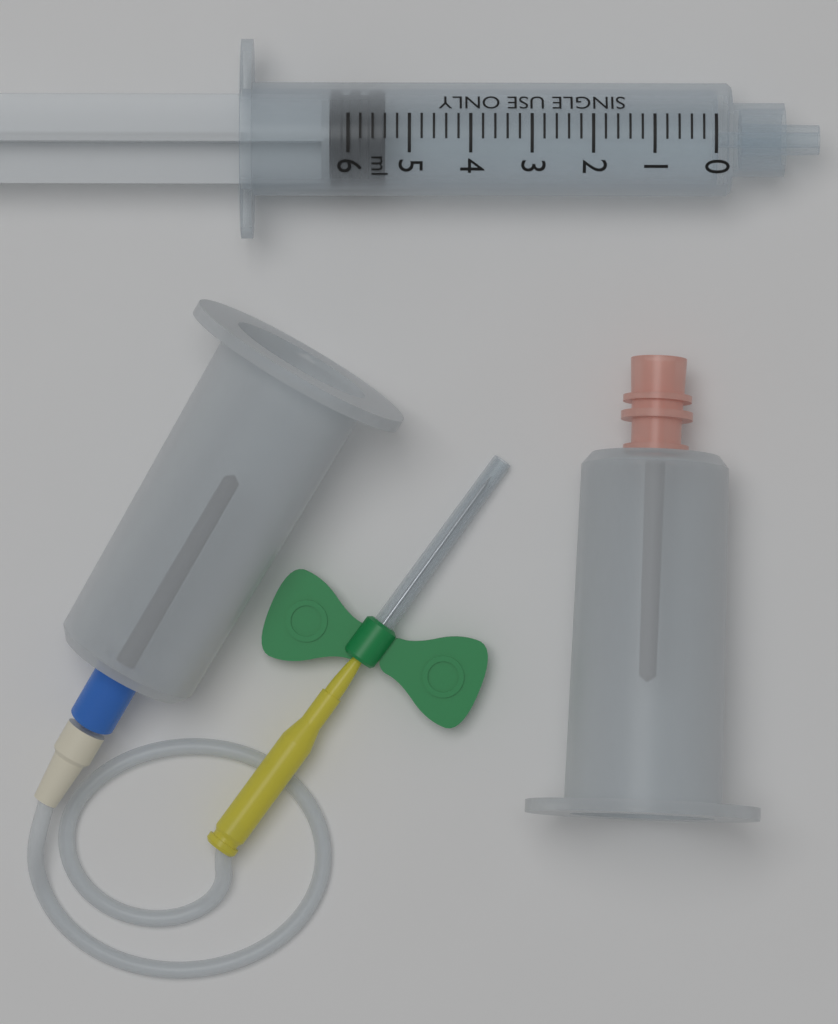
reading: 5.4 ml
